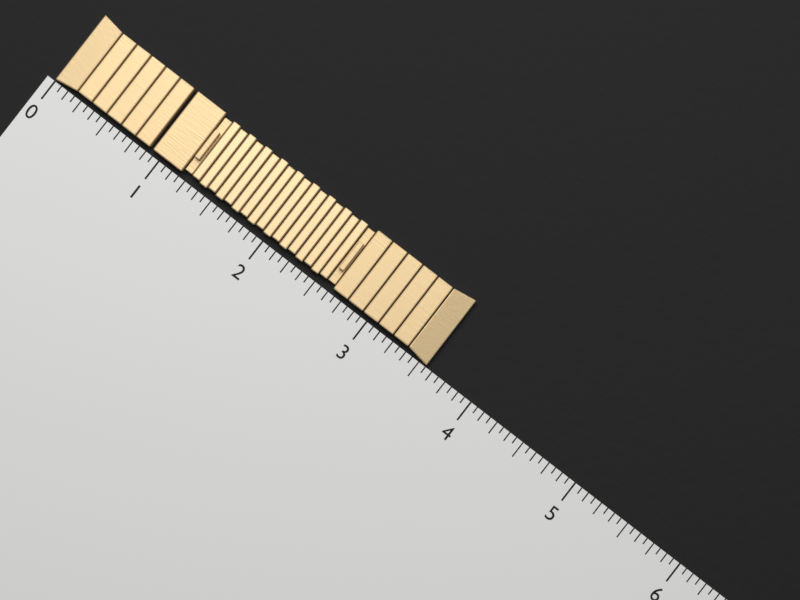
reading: 3.5625 (no unit)
